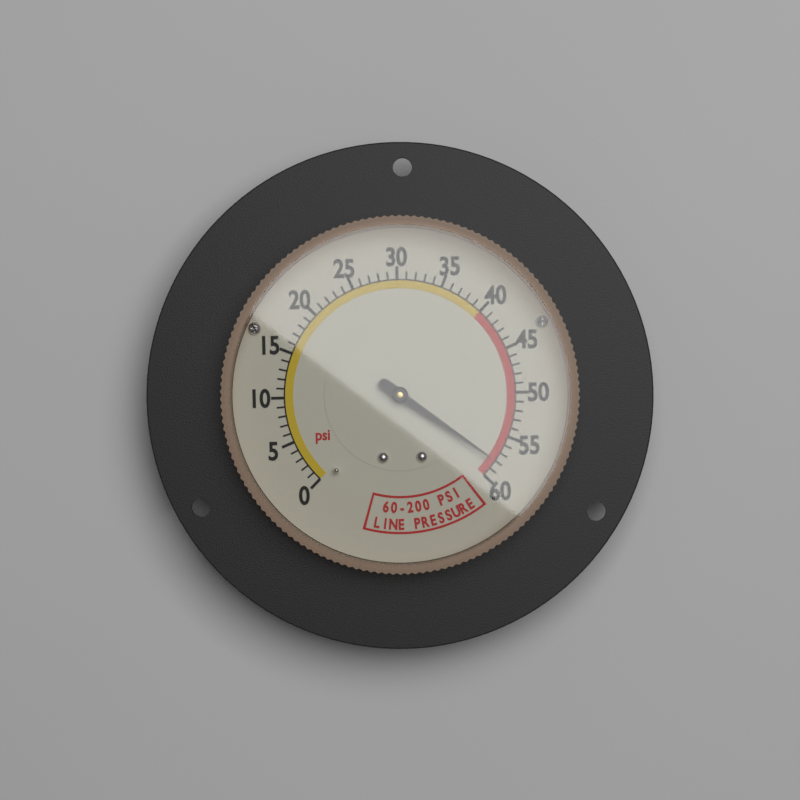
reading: 58 psi
